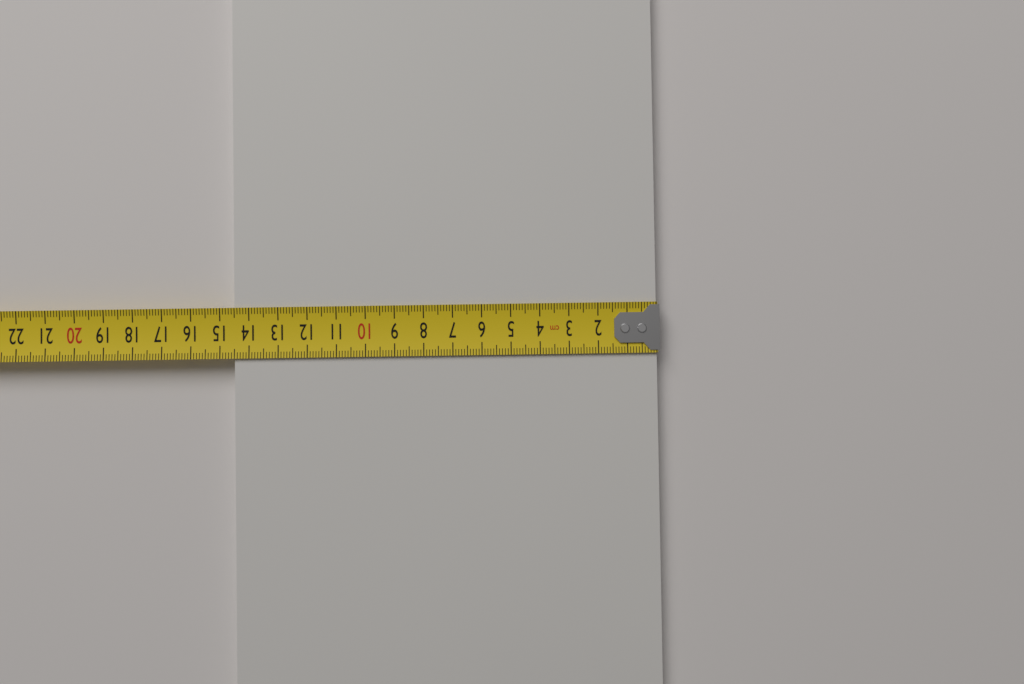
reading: 14.5 cm
